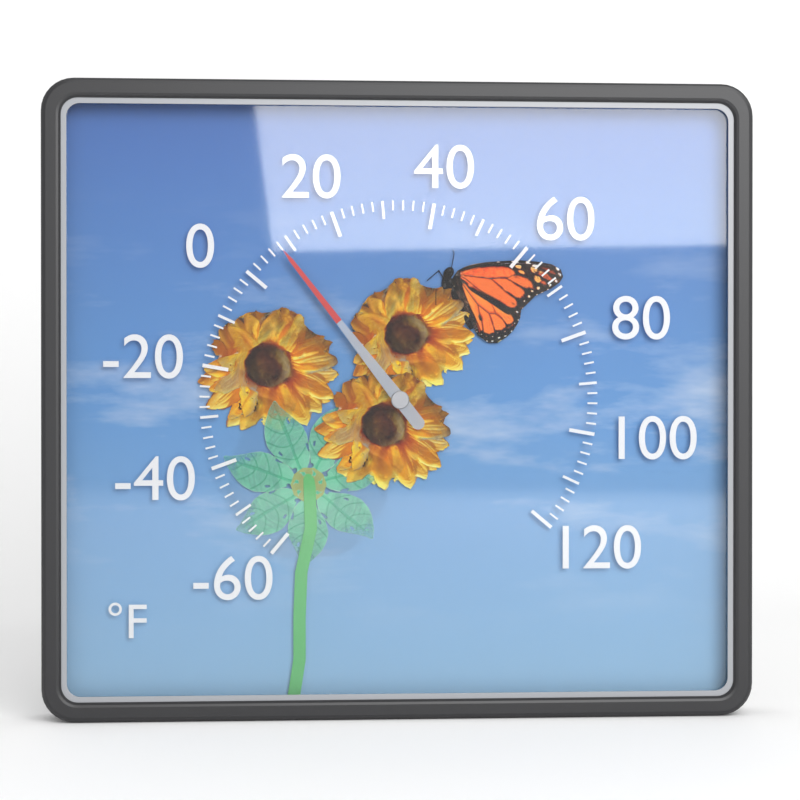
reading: 8 °F
